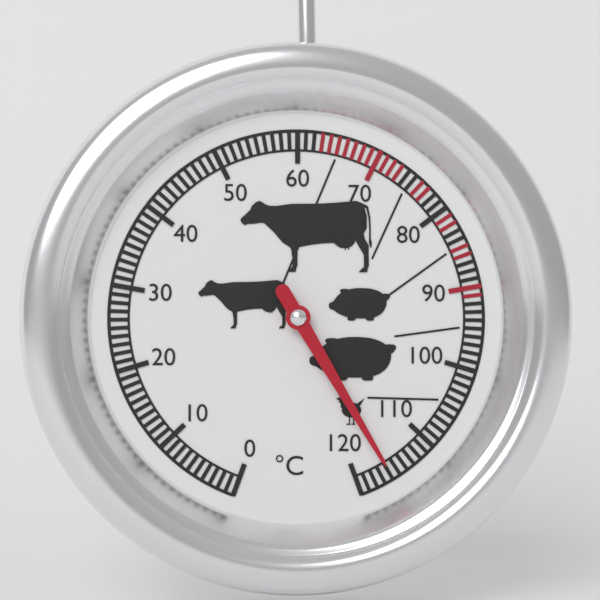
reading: 116 °C
